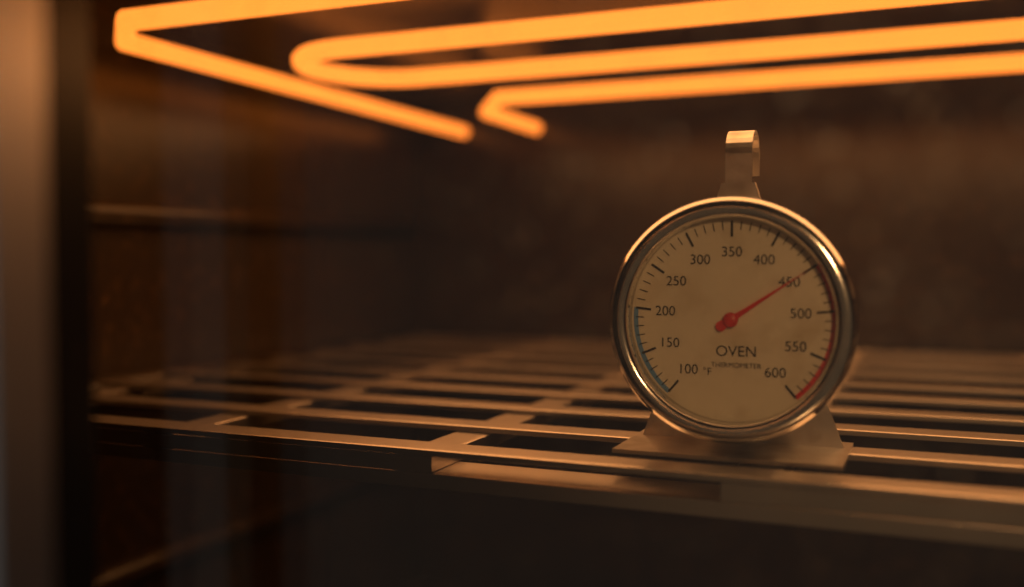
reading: 450 °F
